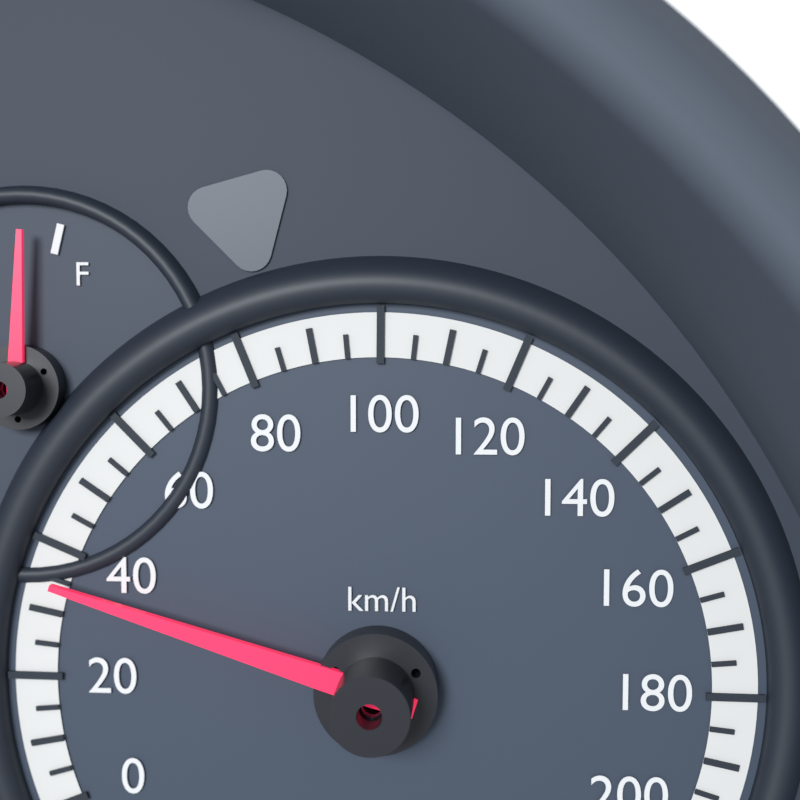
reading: 35 km/h
